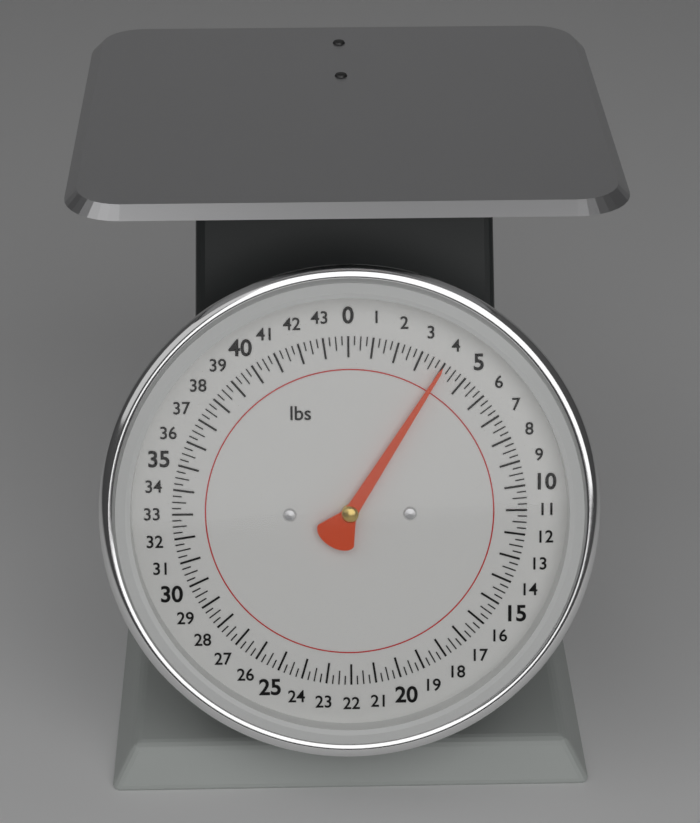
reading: 4.00 lbs
